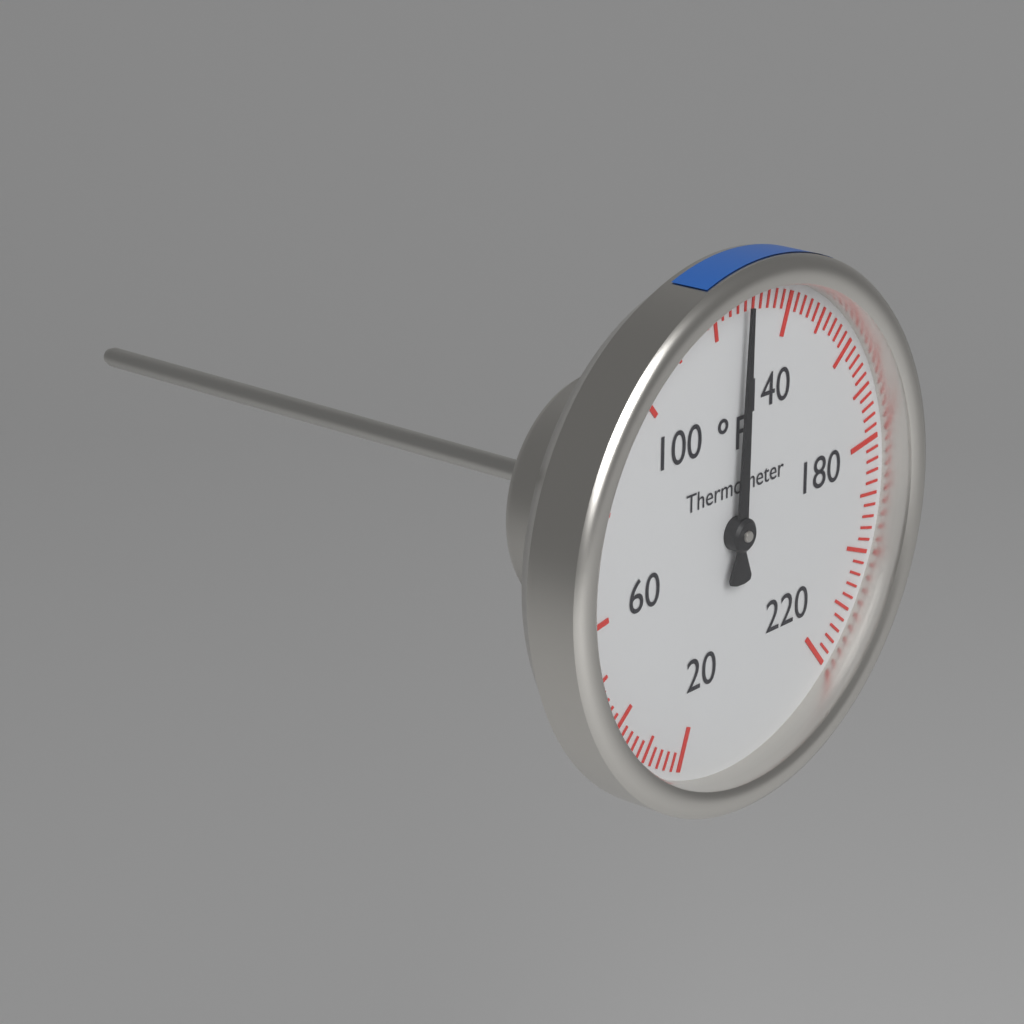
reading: 128 °F
